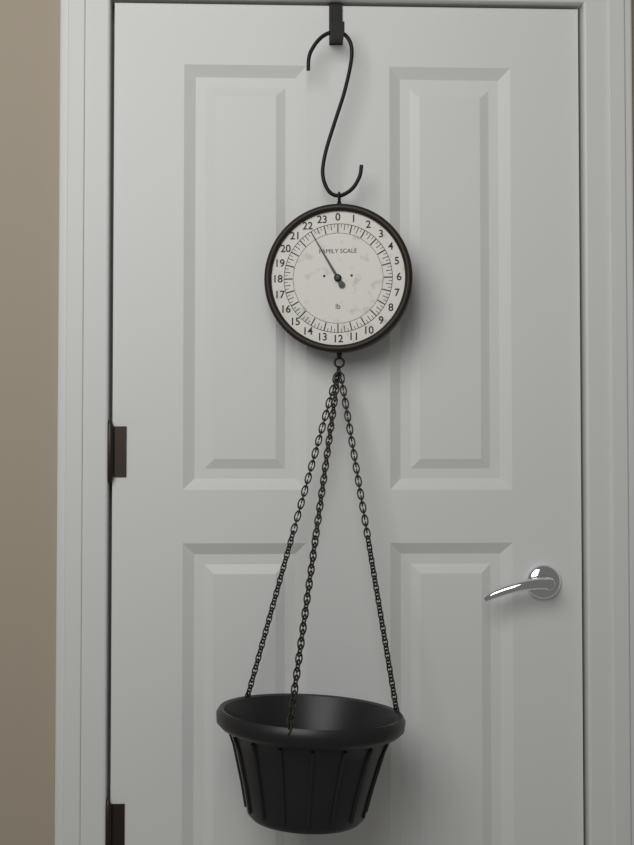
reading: 22.00 lb
